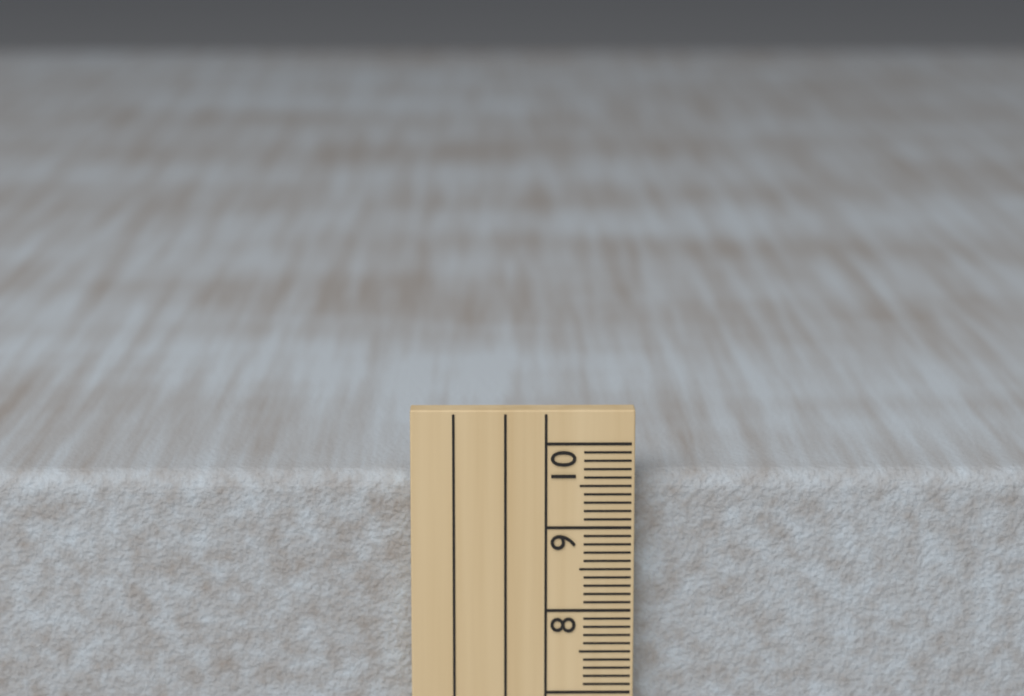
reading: 9.6 cm
